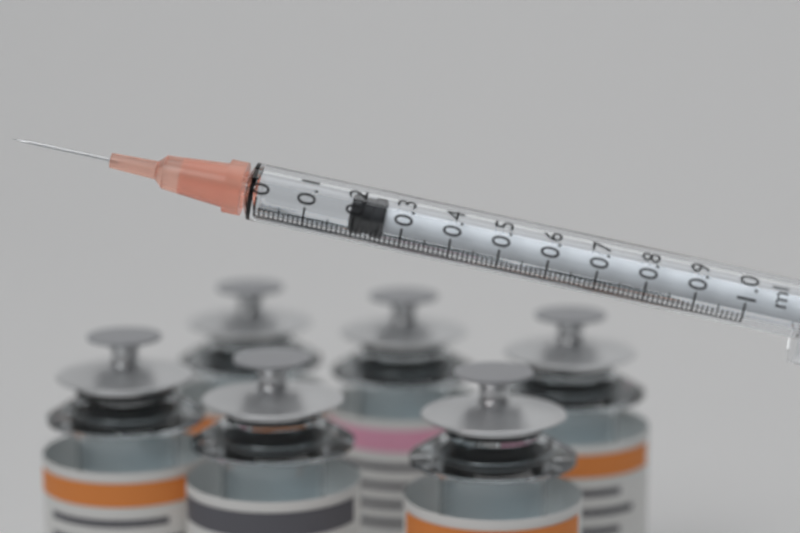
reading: 0.19 ml
